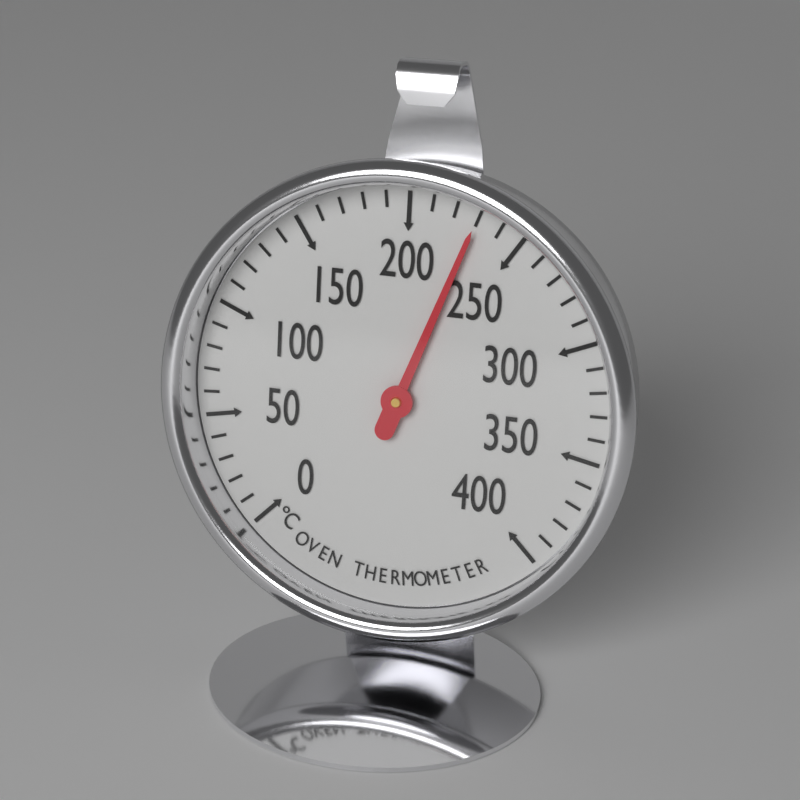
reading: 230 °C
